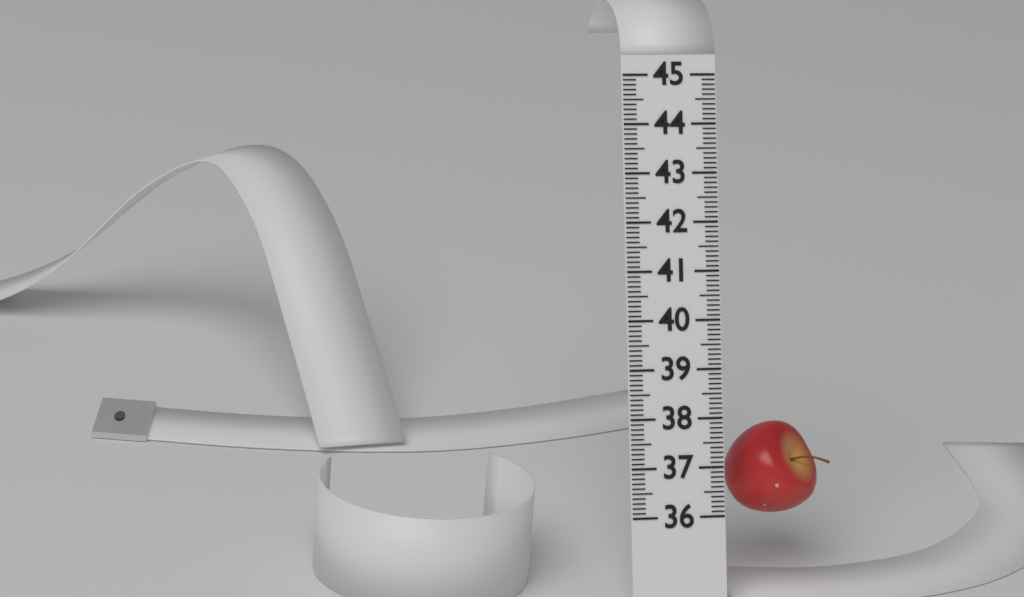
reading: 37.9 (no unit)
